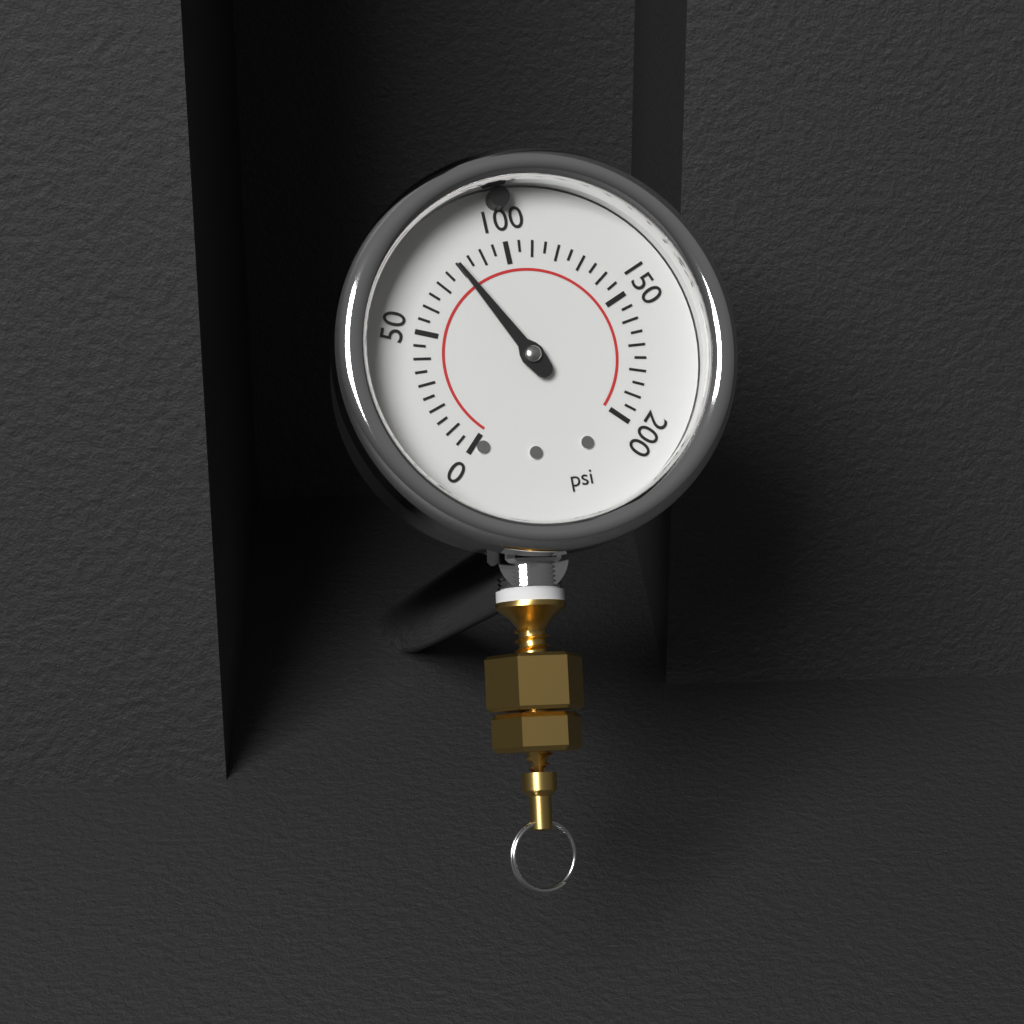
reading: 80 psi
